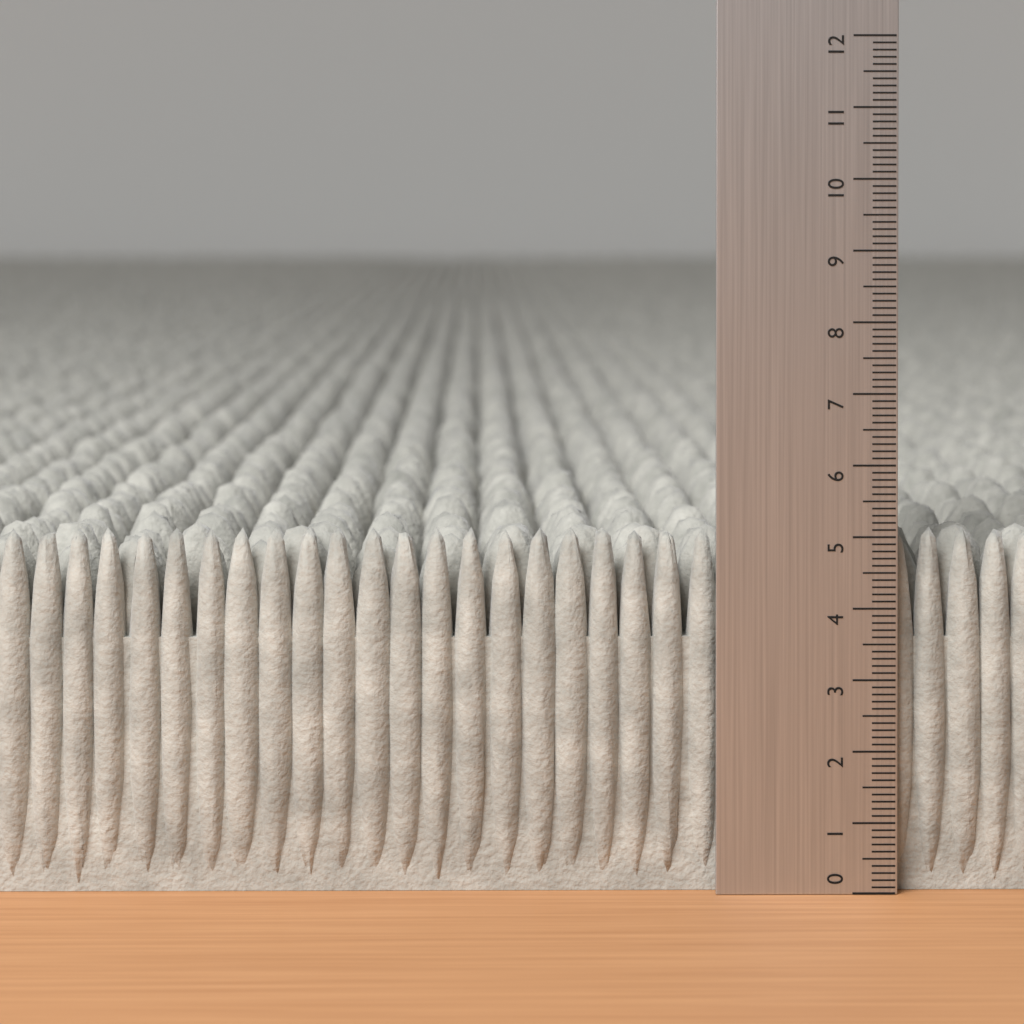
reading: 5.1 (no unit)
